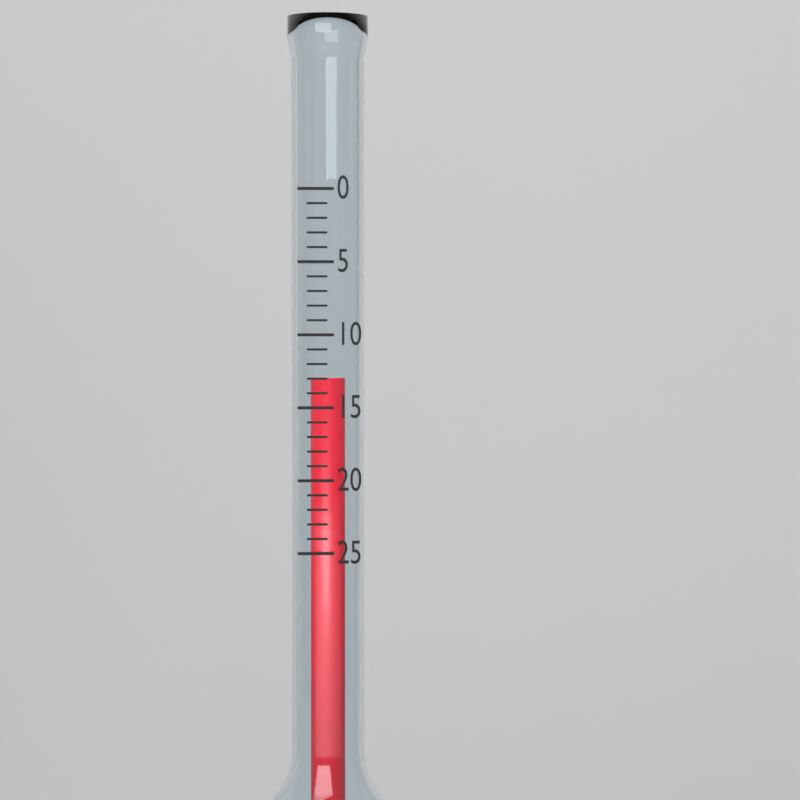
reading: 13 (no unit)
